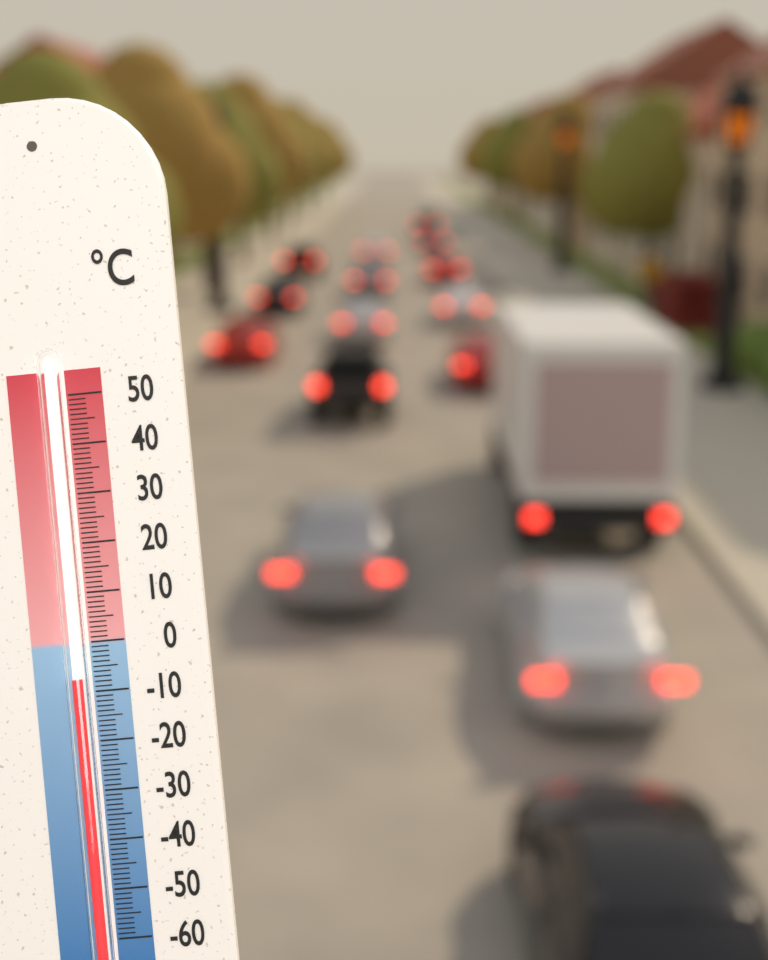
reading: -7 °C
